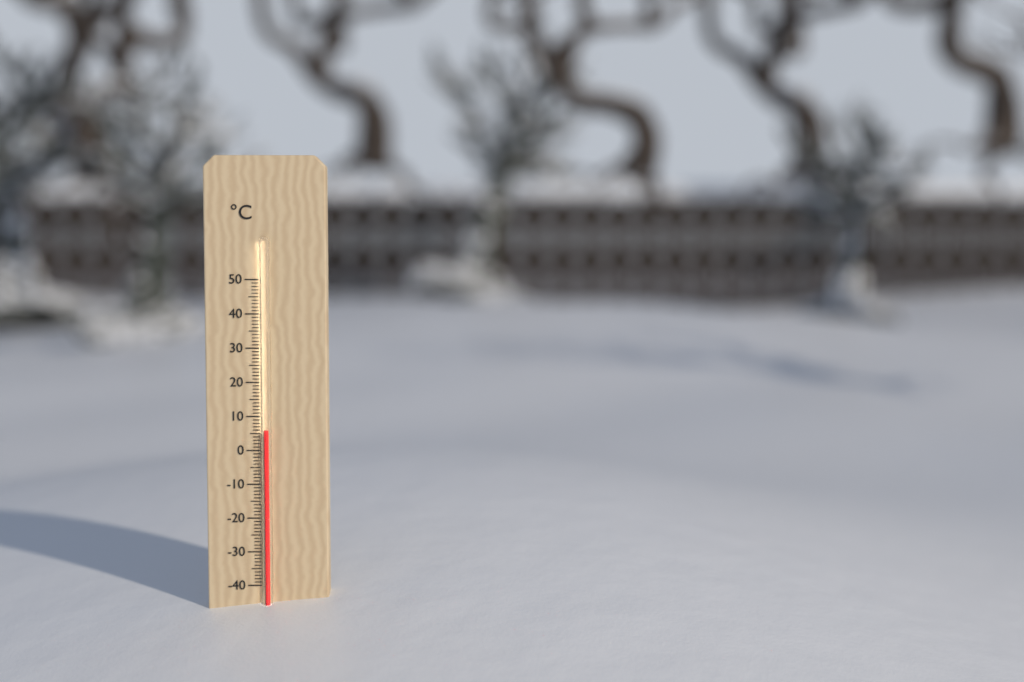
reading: 6 °C
